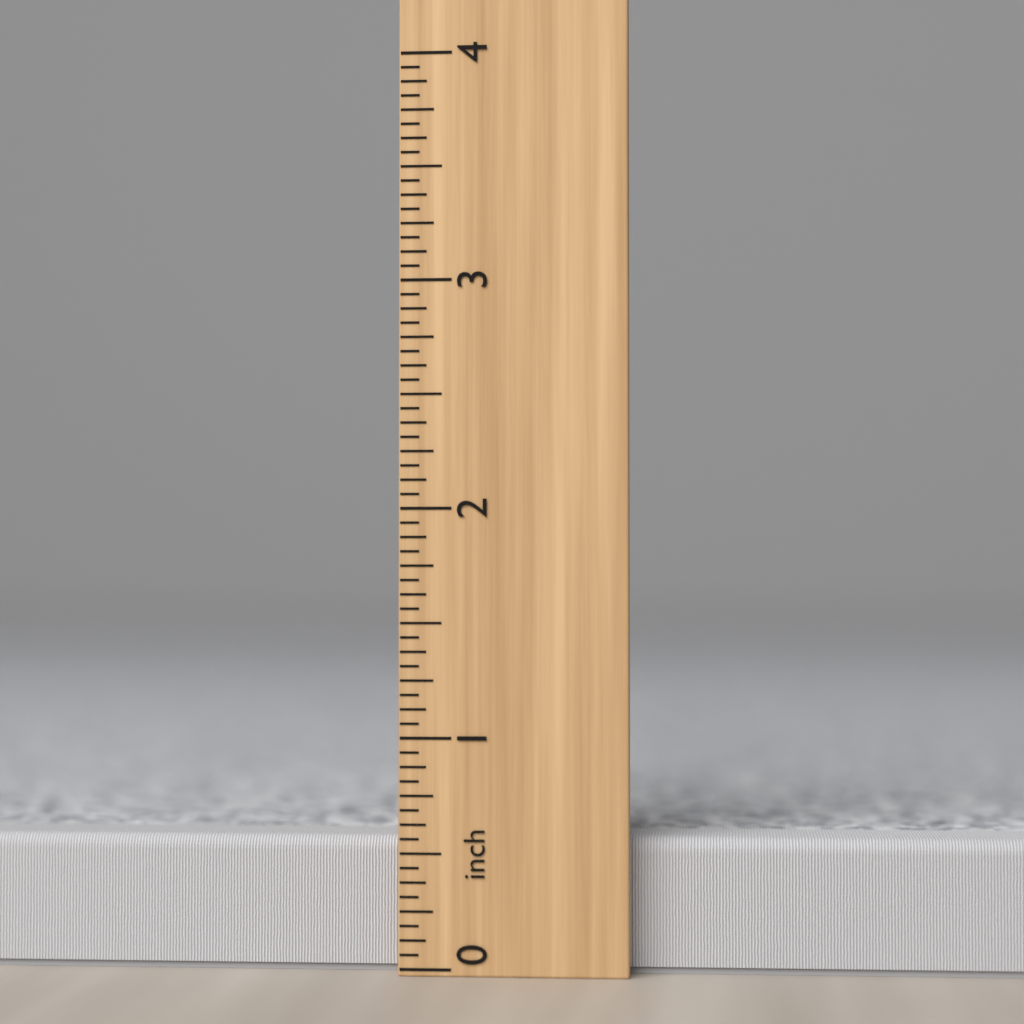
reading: 0.5625 inch
